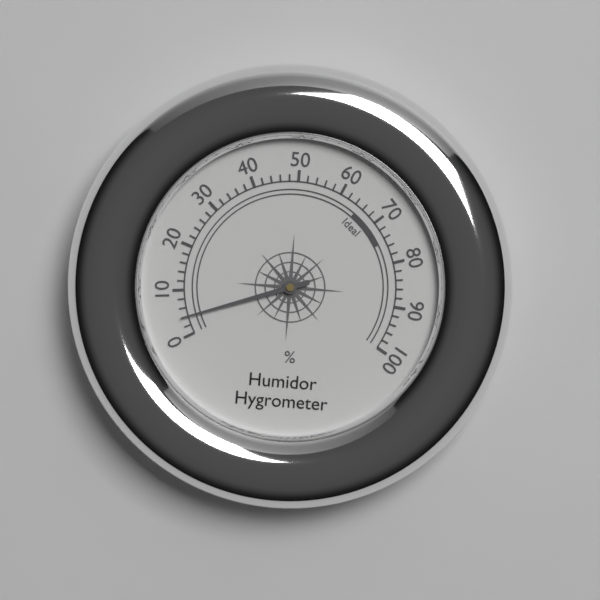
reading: 4 %
